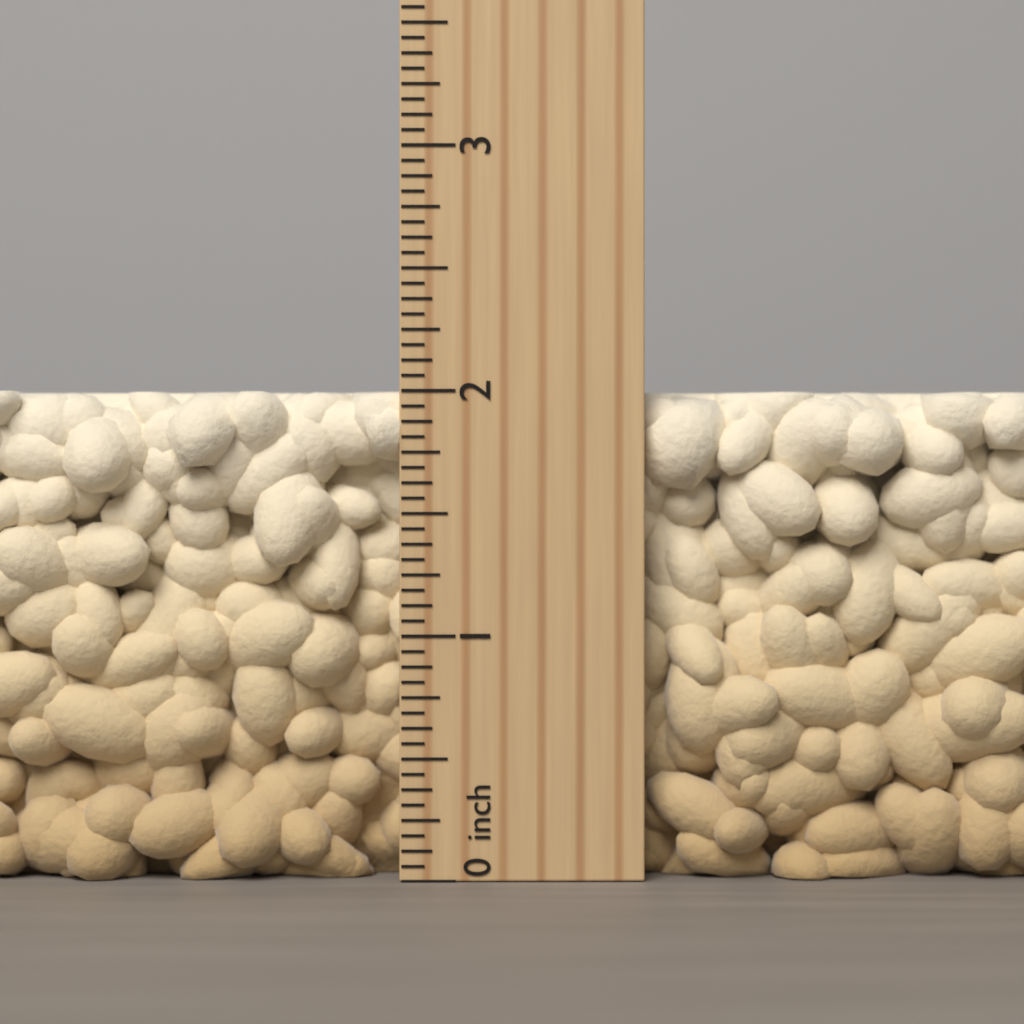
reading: 2.0000 inch
